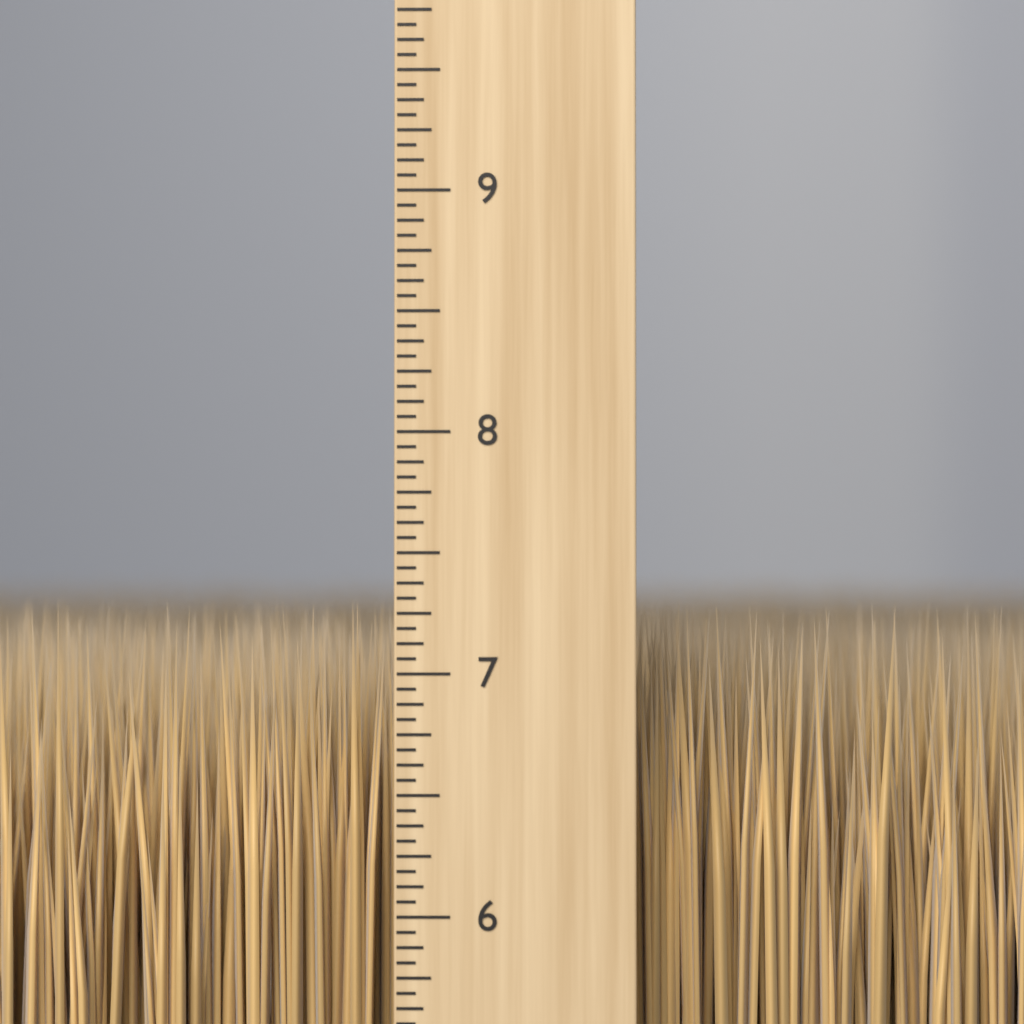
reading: 7.3125 inch
